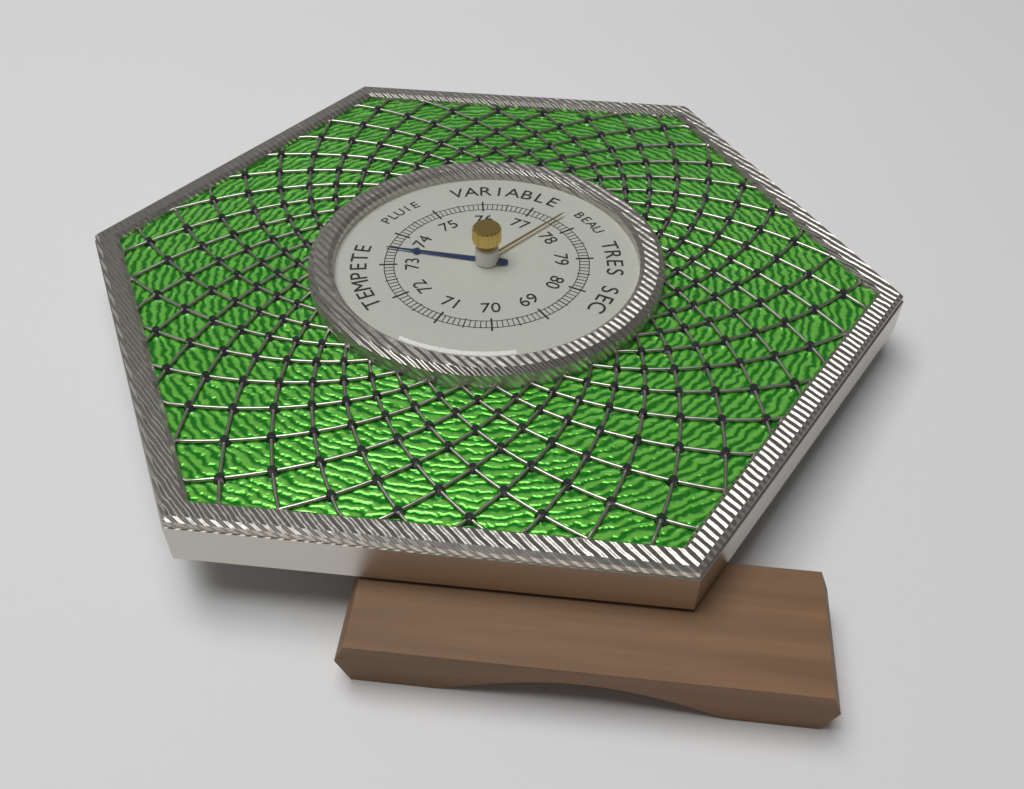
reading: 73.5 (no unit)
